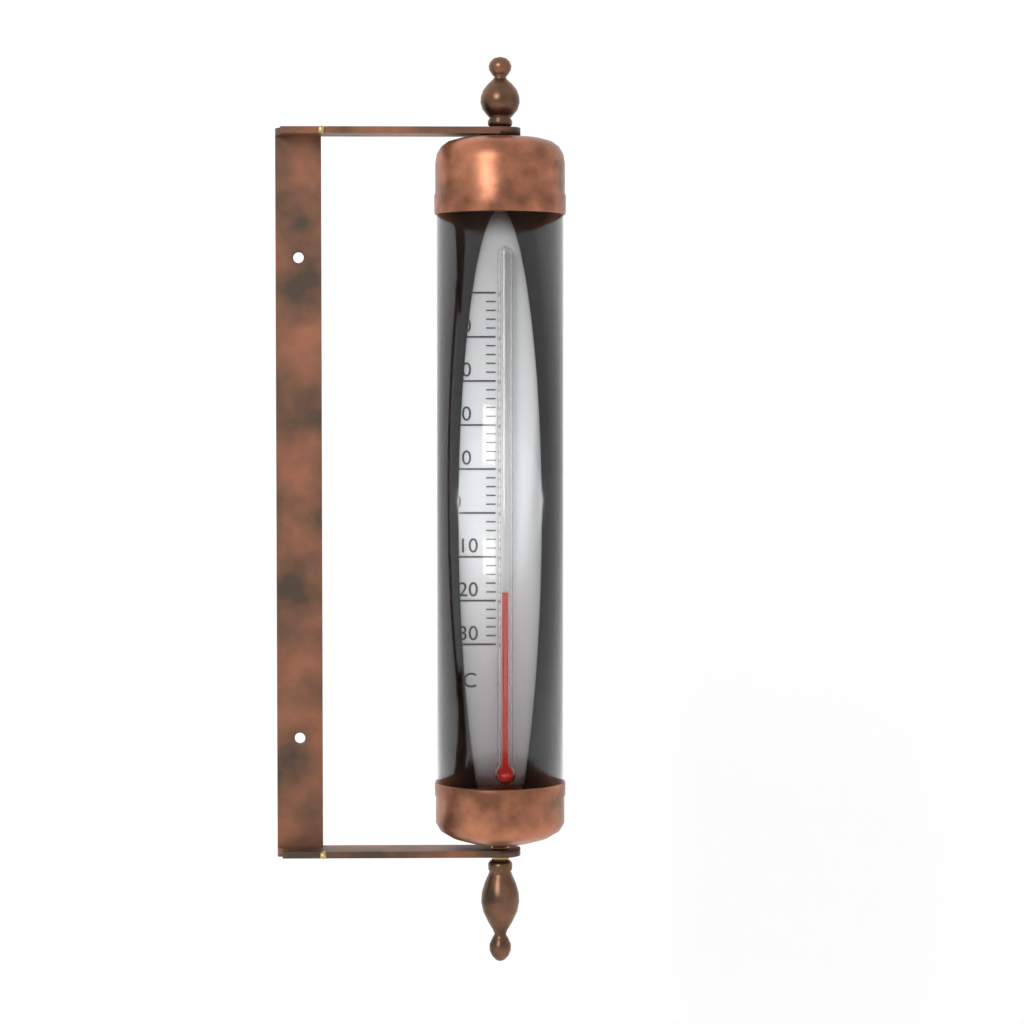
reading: -18 °C
